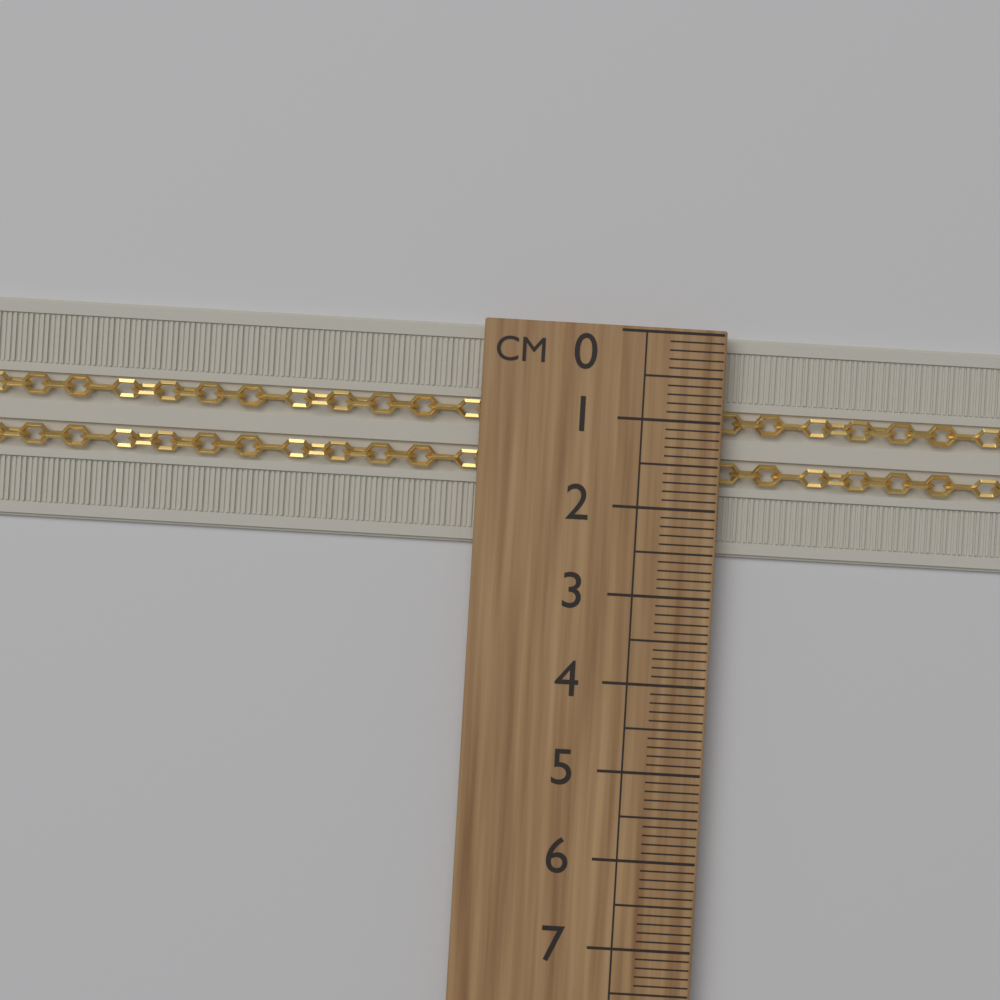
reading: 2.5 cm
